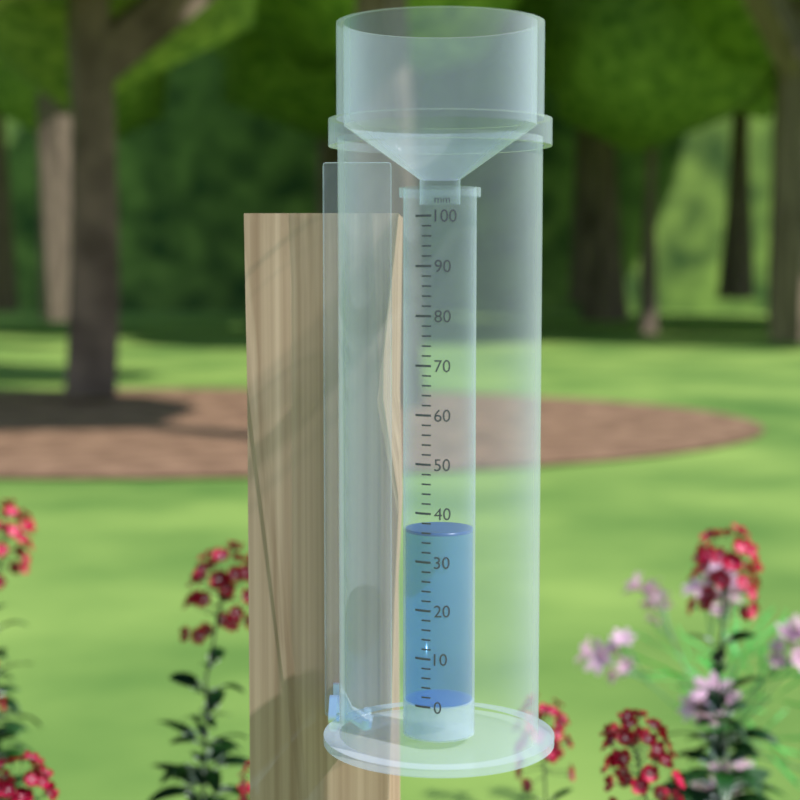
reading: 36 mm
